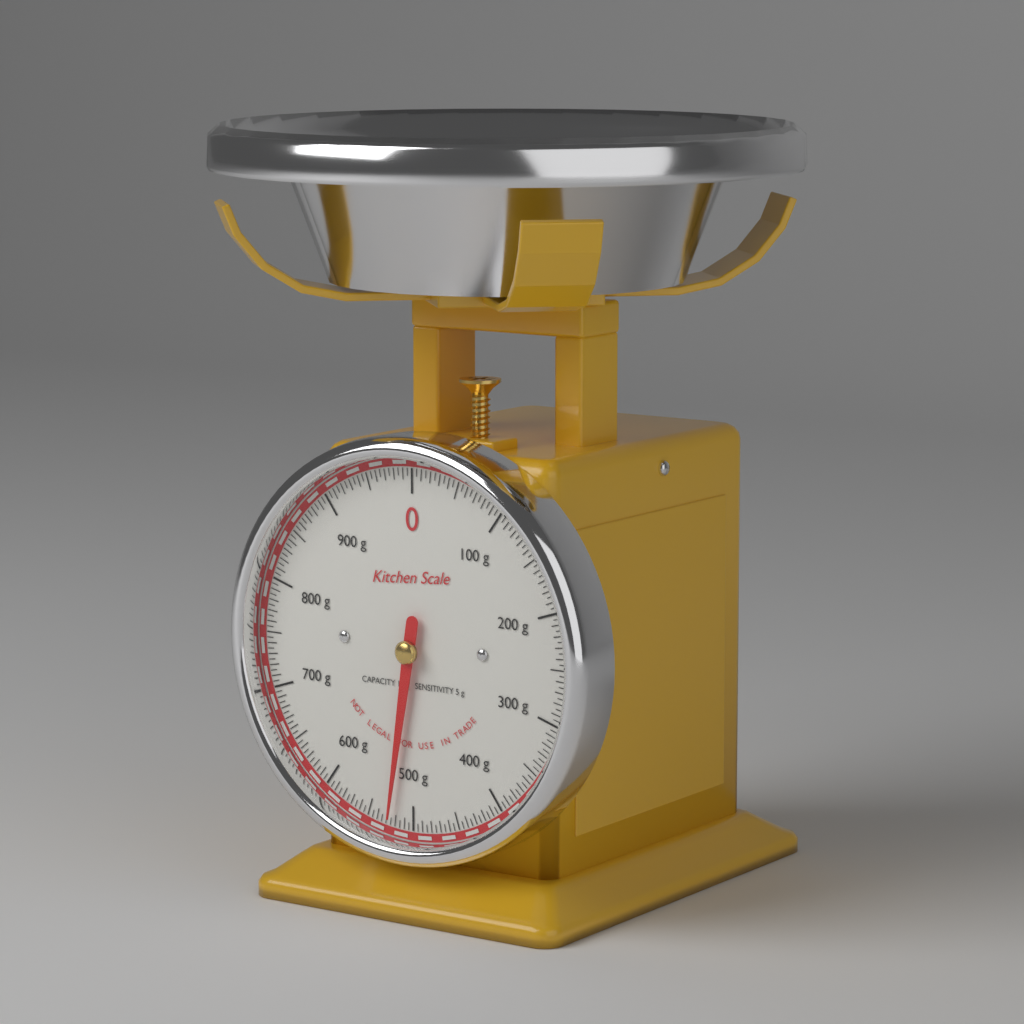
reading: 525 g
